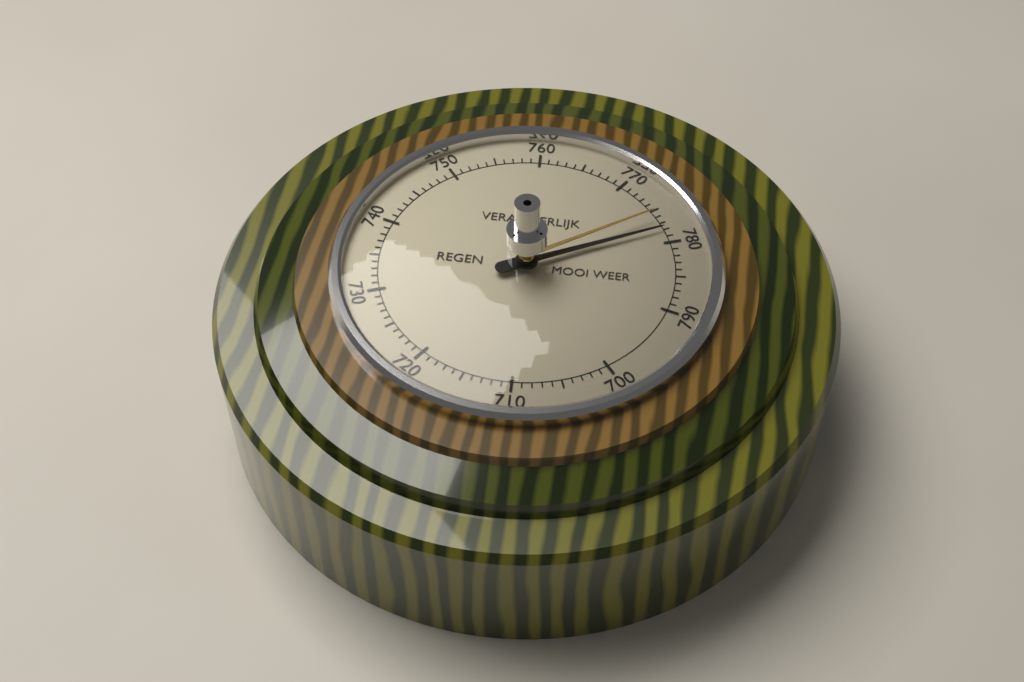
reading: 778 (no unit)
